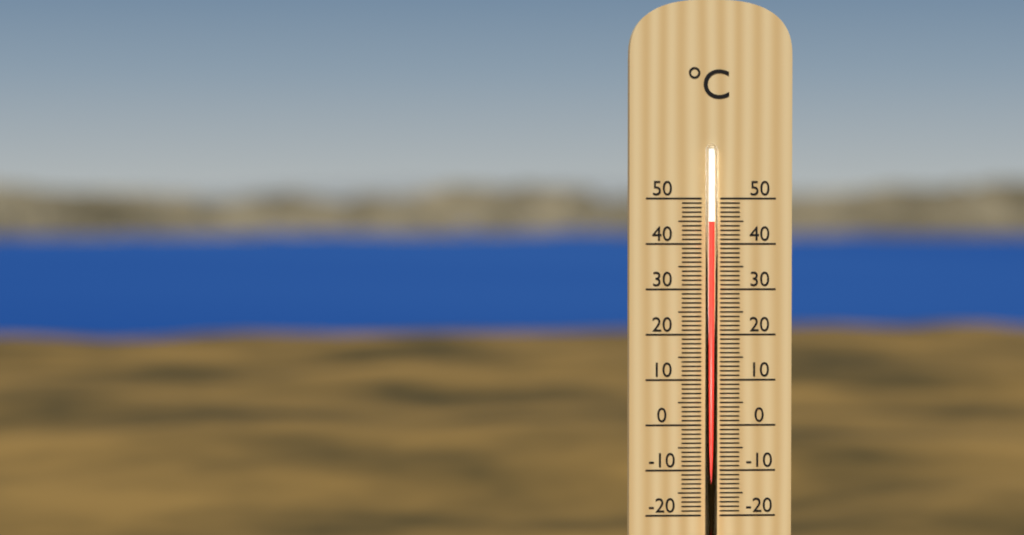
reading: 45 °C
